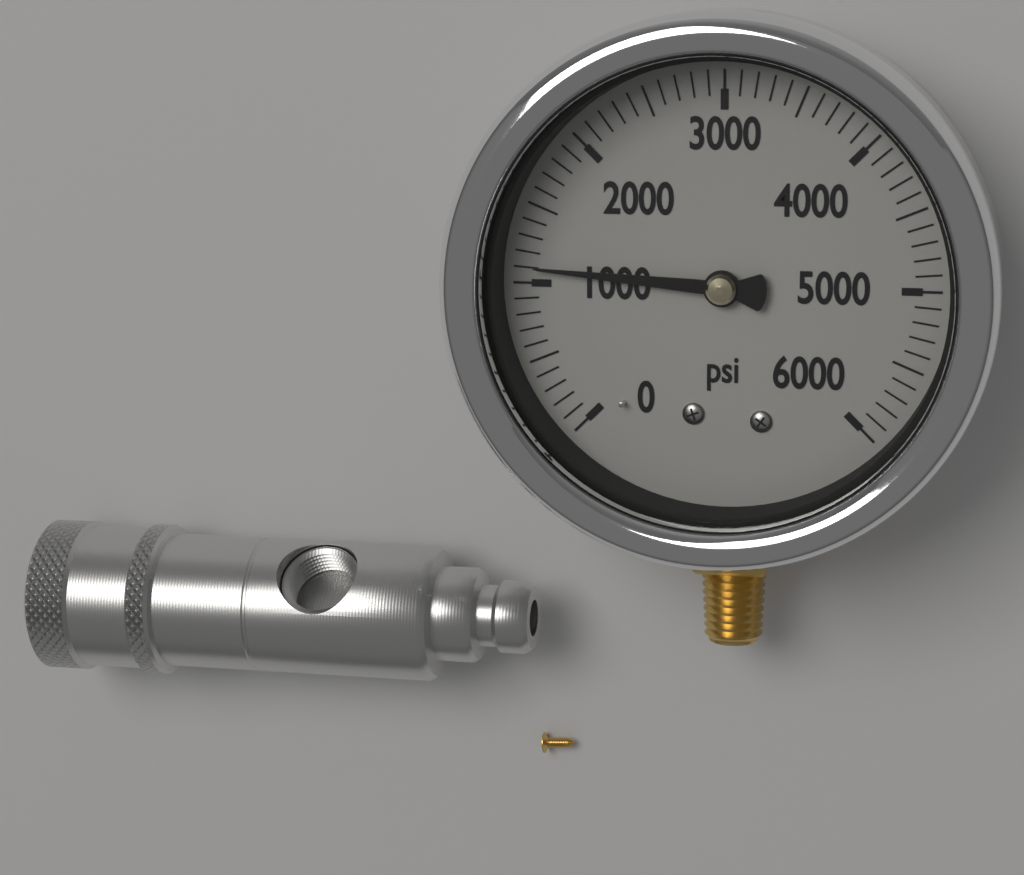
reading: 1100 psi
